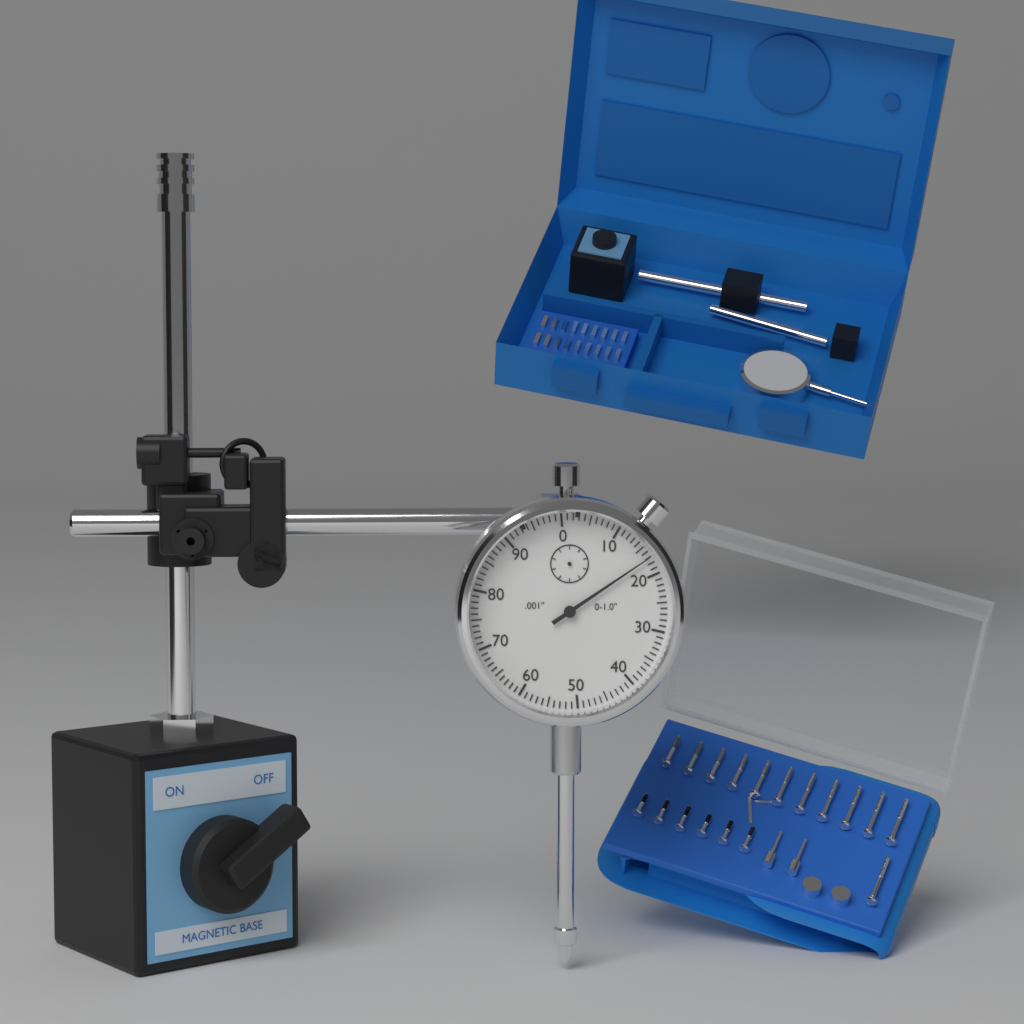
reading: 0.017 in
